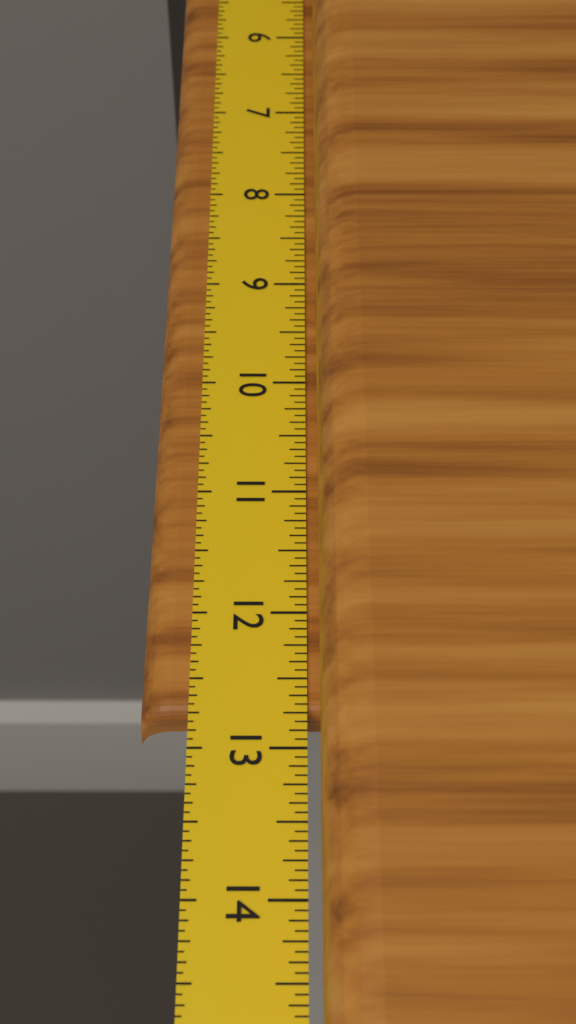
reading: 12.7500 in
